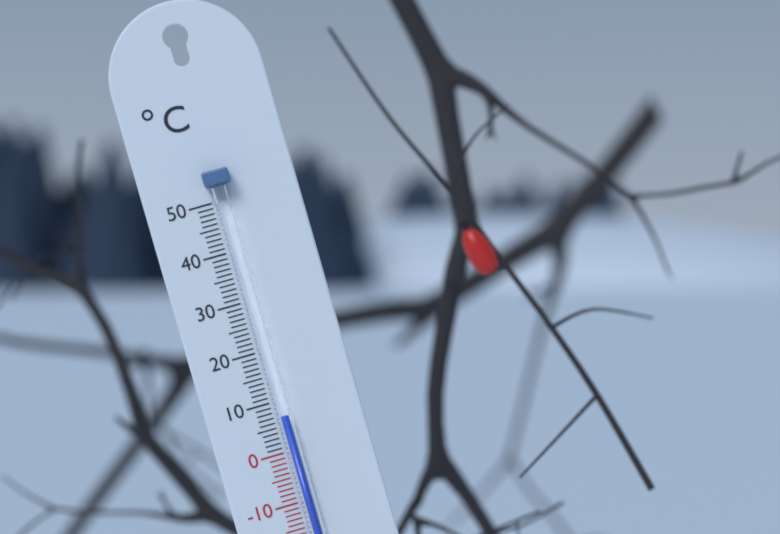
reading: 7 °C
